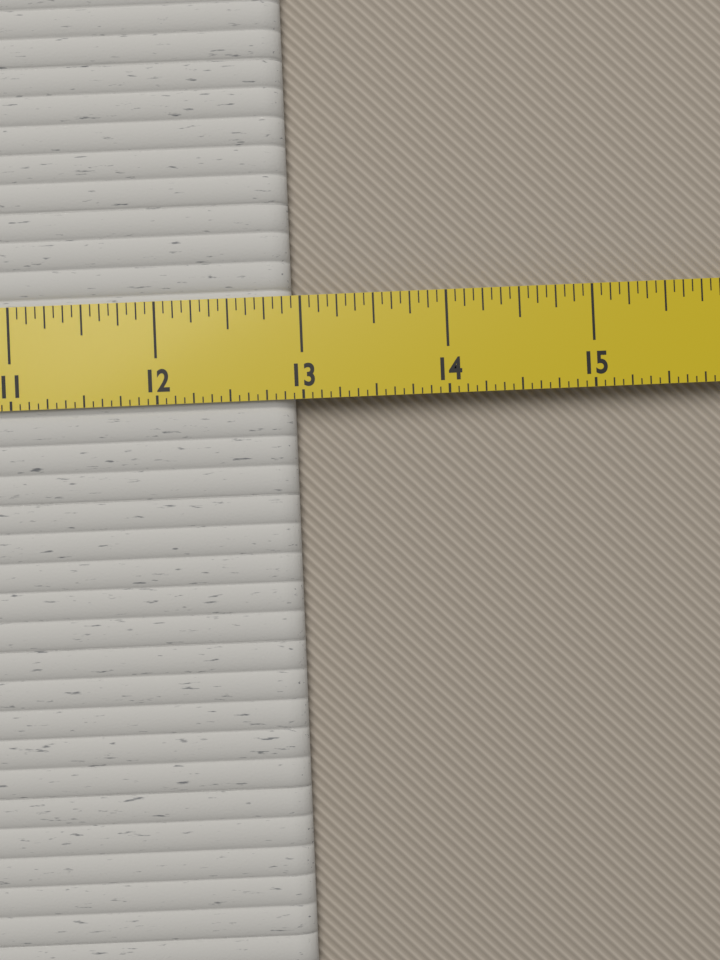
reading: 12.9375 in
